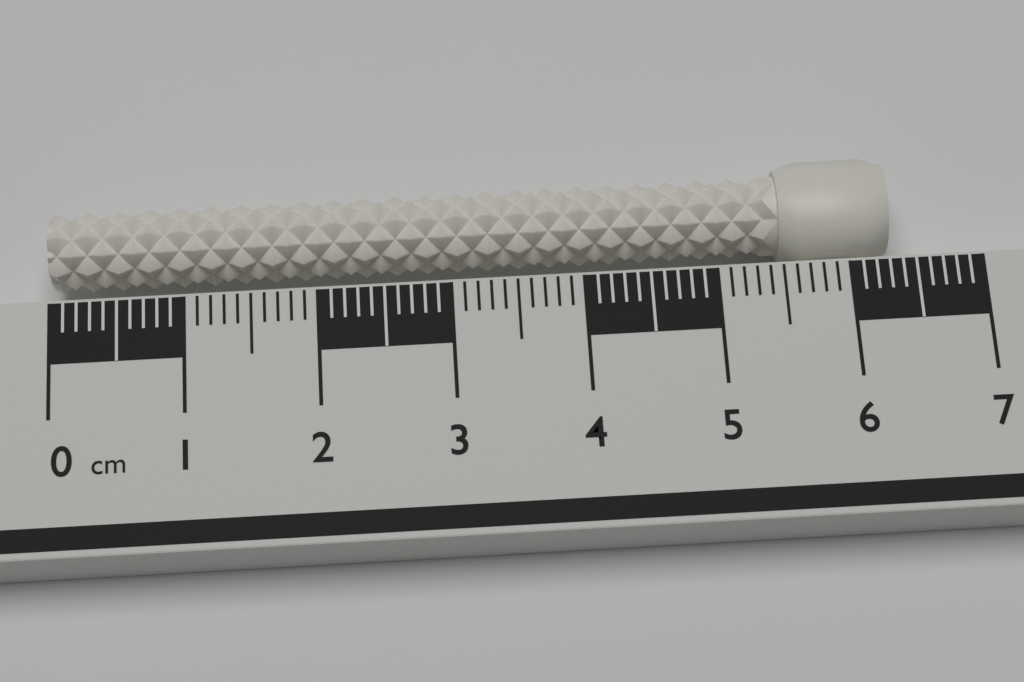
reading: 6.3 cm
